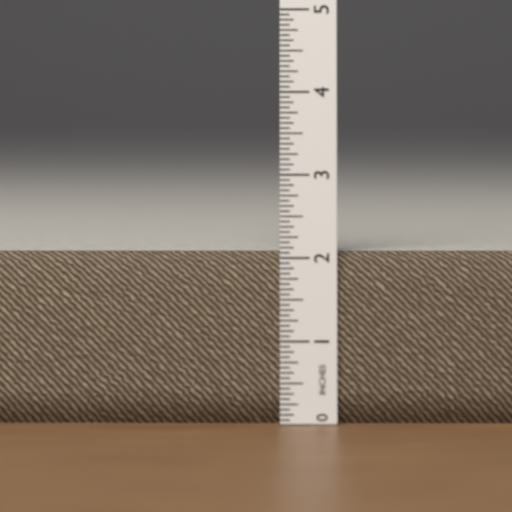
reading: 2.0625 in
